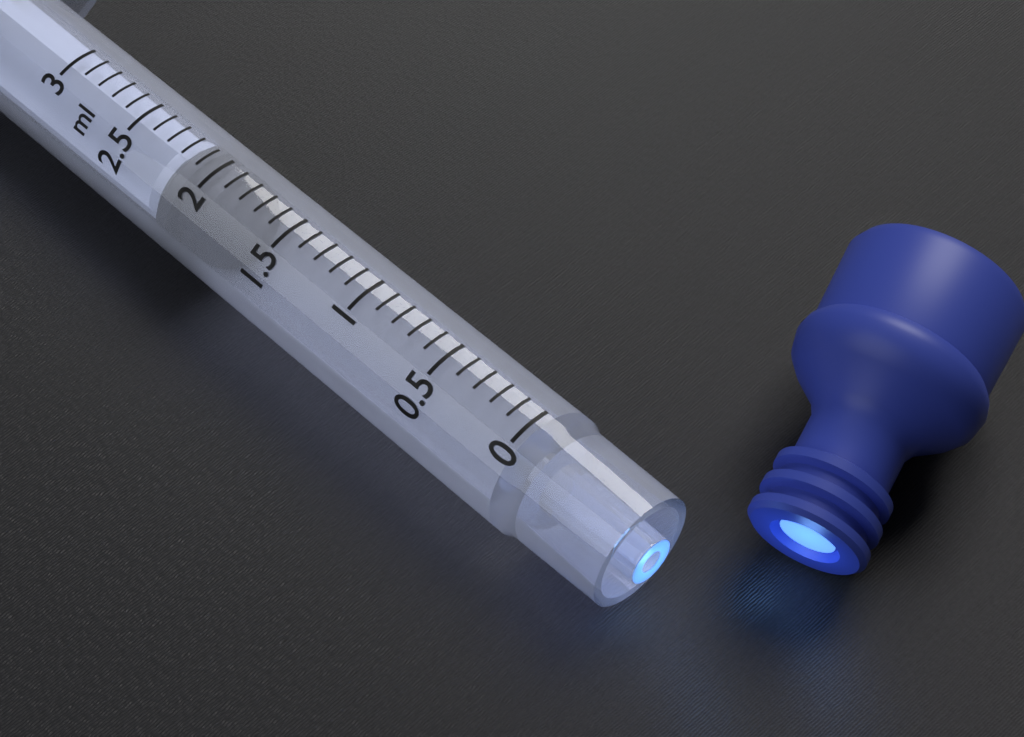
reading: 1.9 ml
